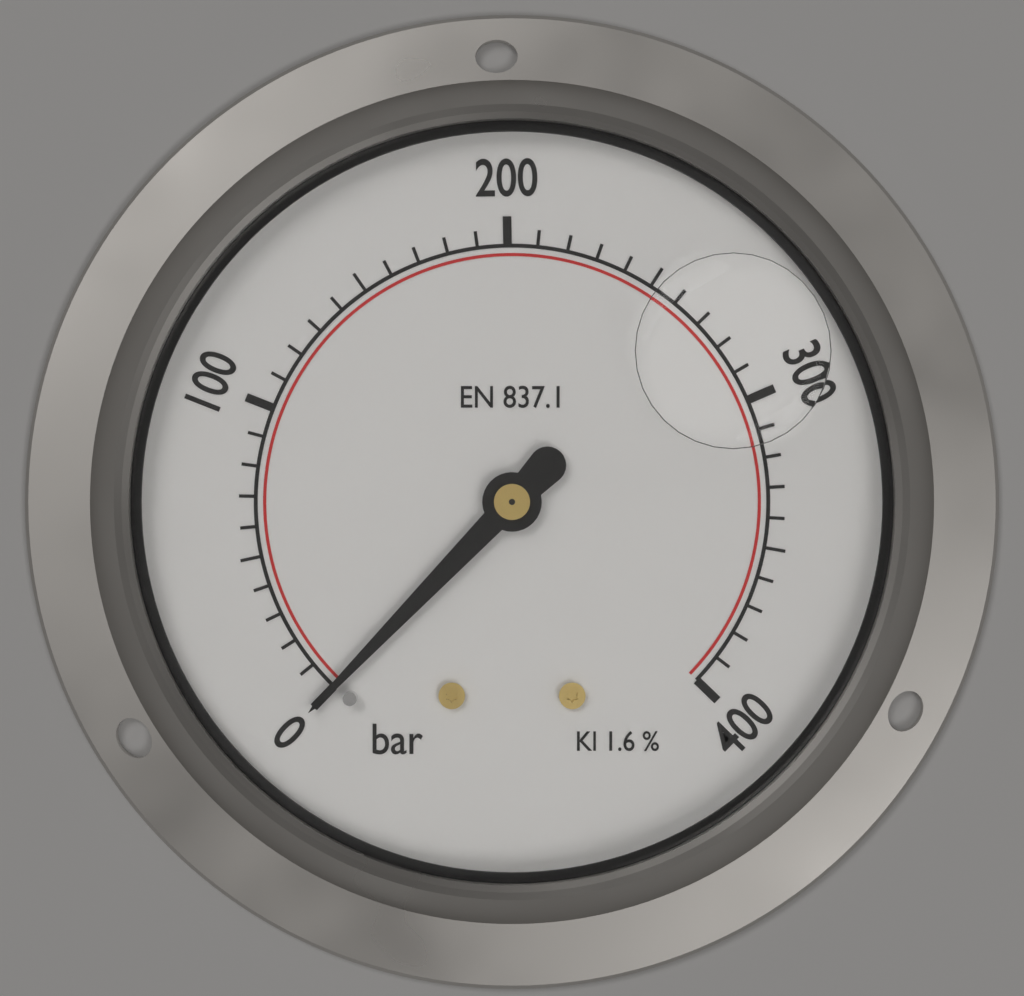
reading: 0 bar
